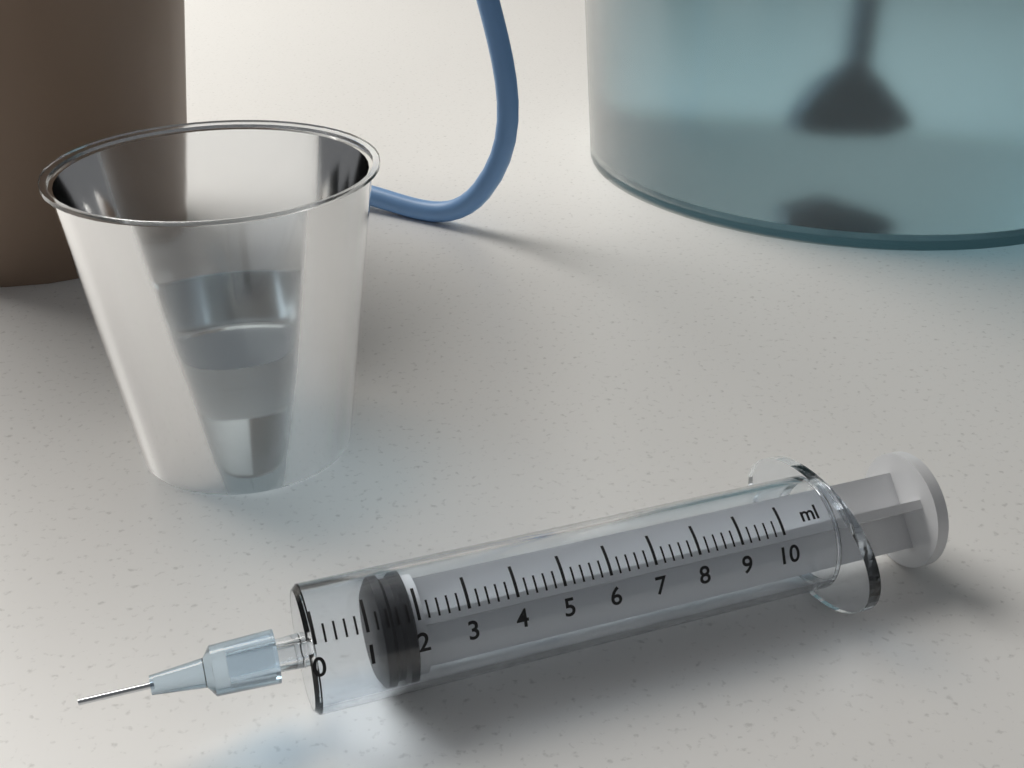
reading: 1.2 ml
